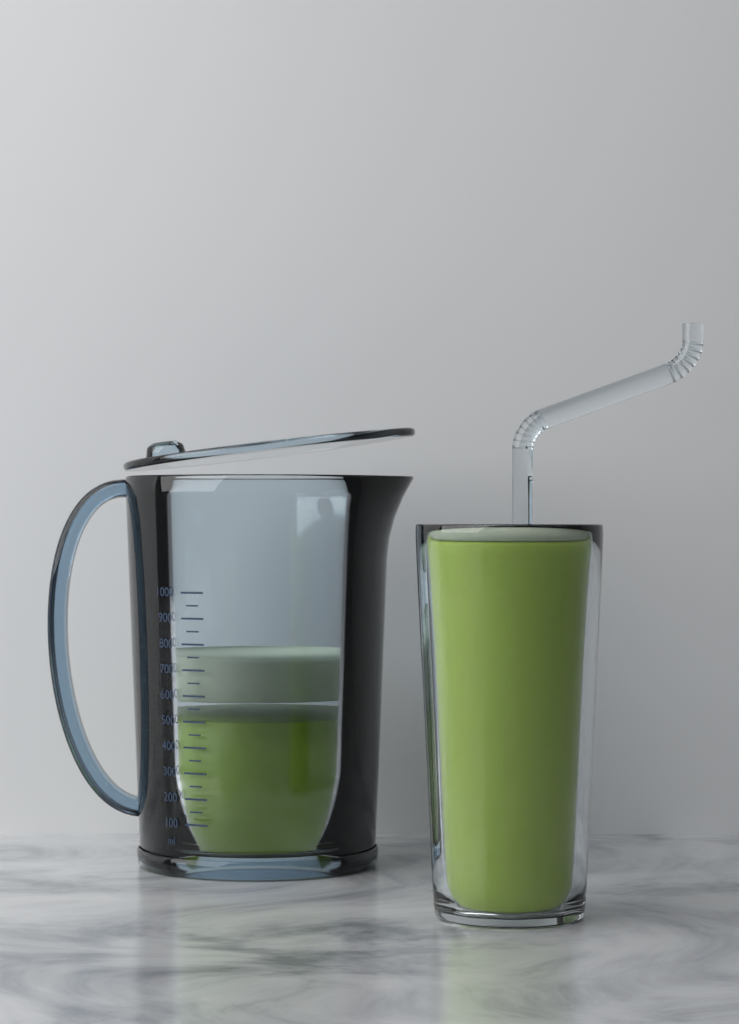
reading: 500 ml
